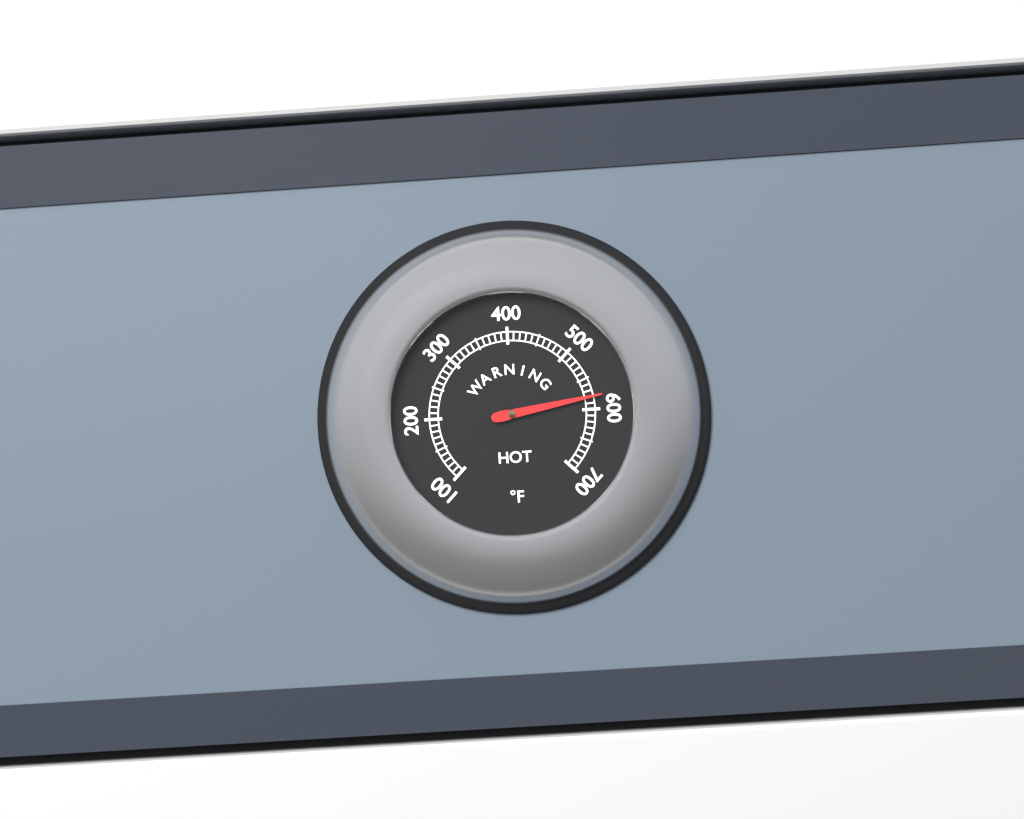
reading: 580 °F
